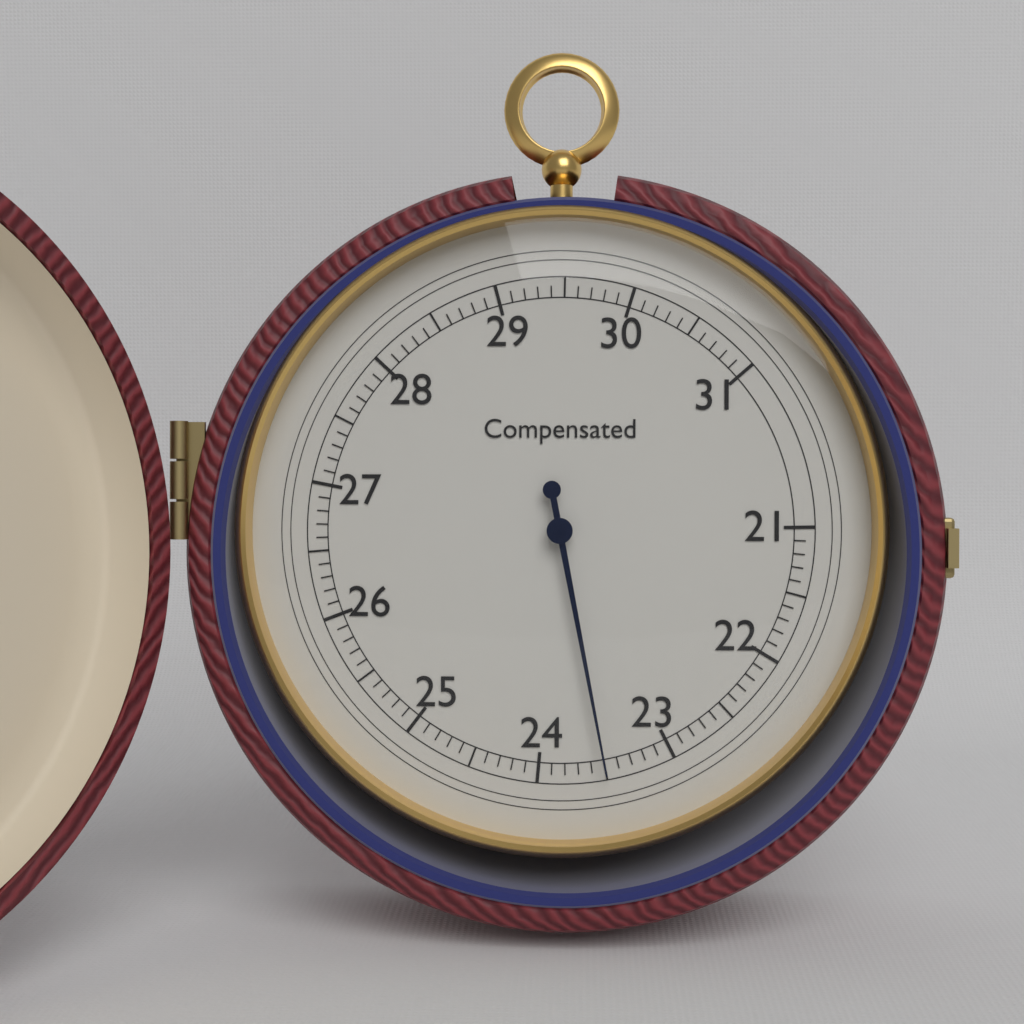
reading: 23.5 (no unit)
